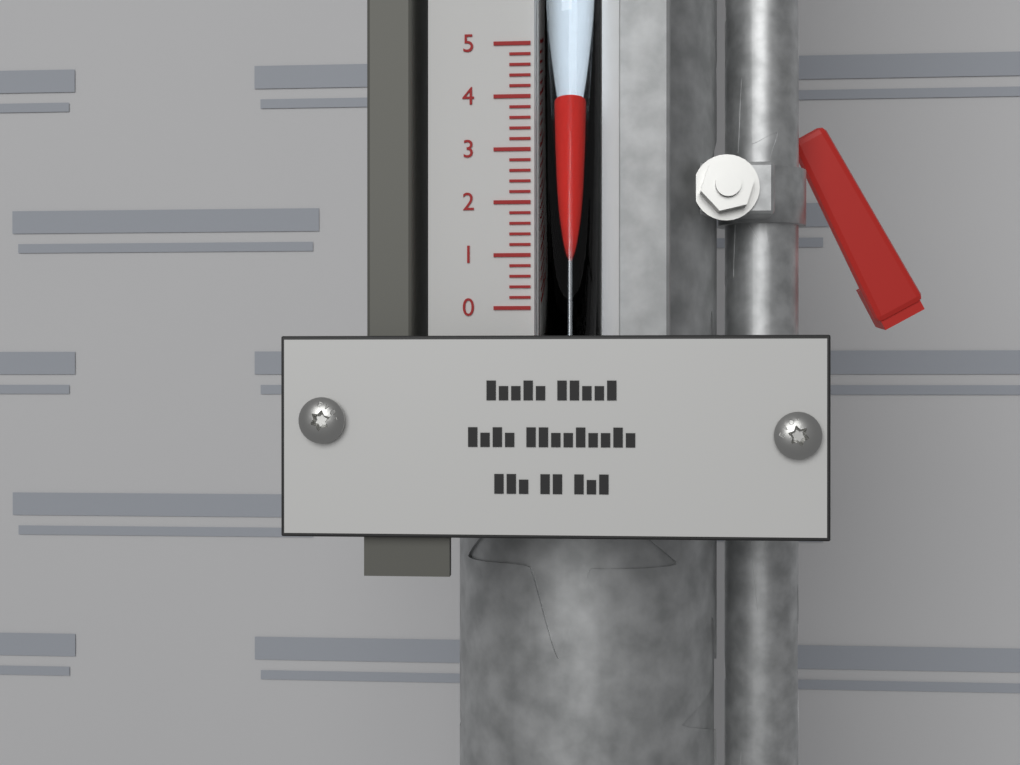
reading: 4.0 (no unit)
